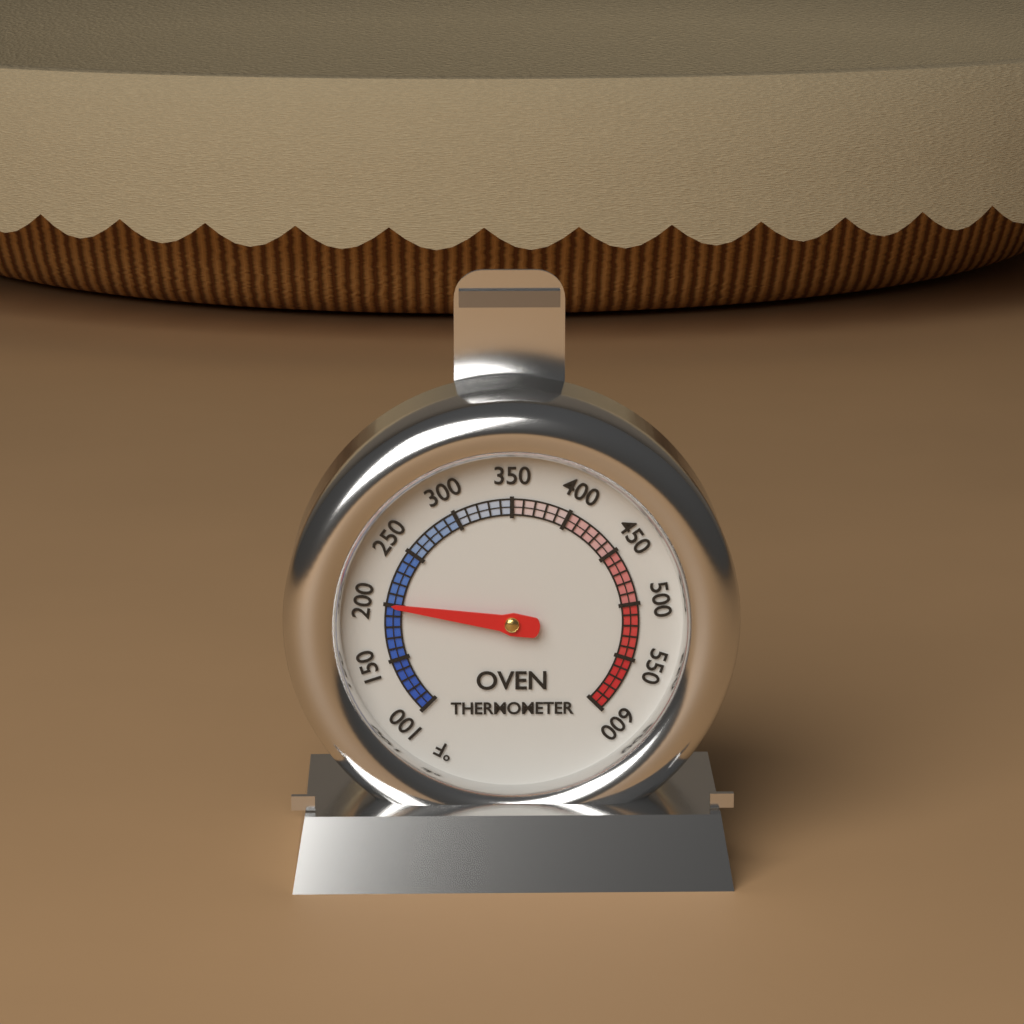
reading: 200 °F
